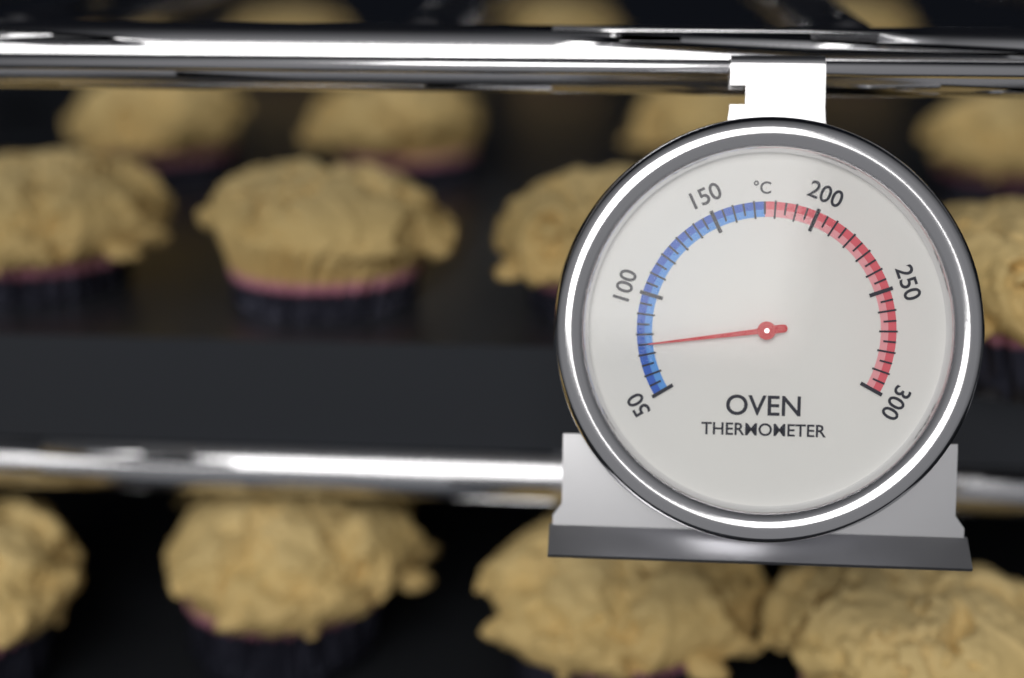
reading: 75 °C
